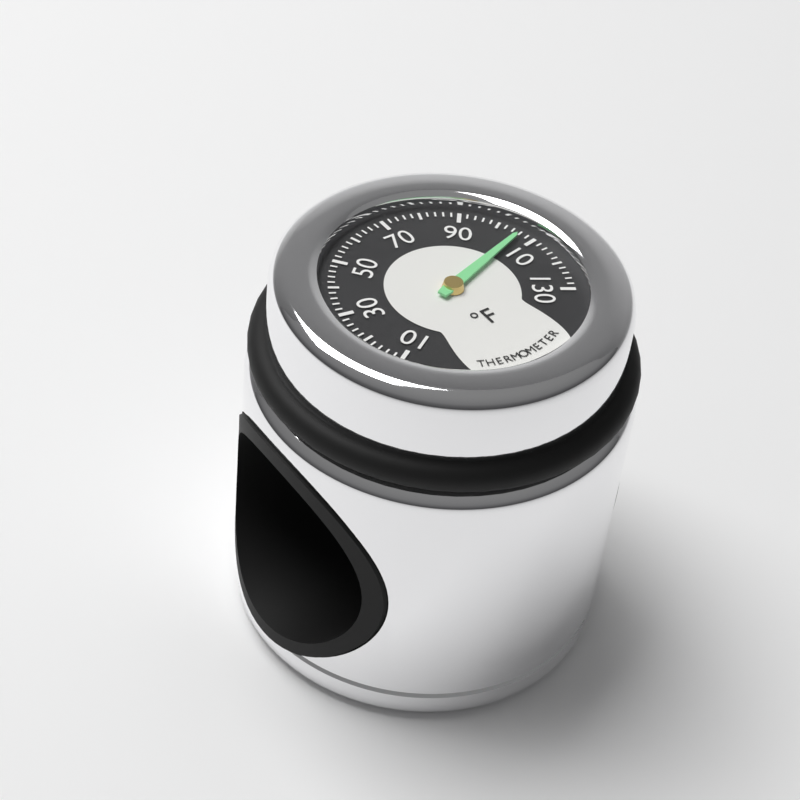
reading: 106 °F
